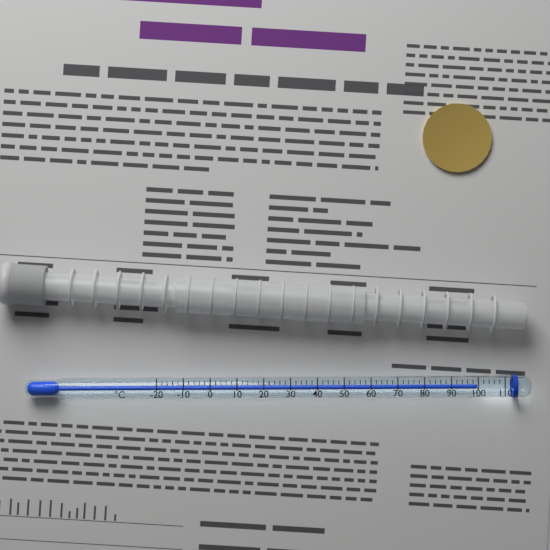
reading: 100 °C
